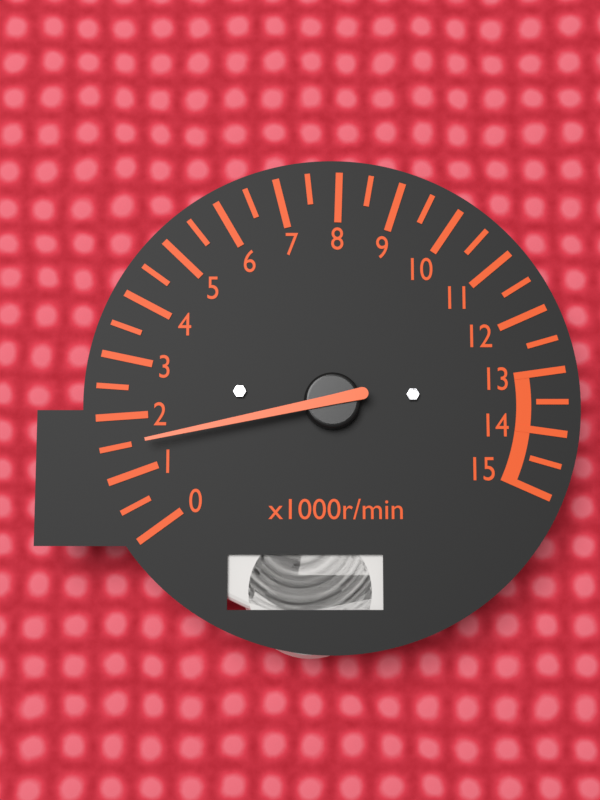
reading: 1.5 x1000r/min
